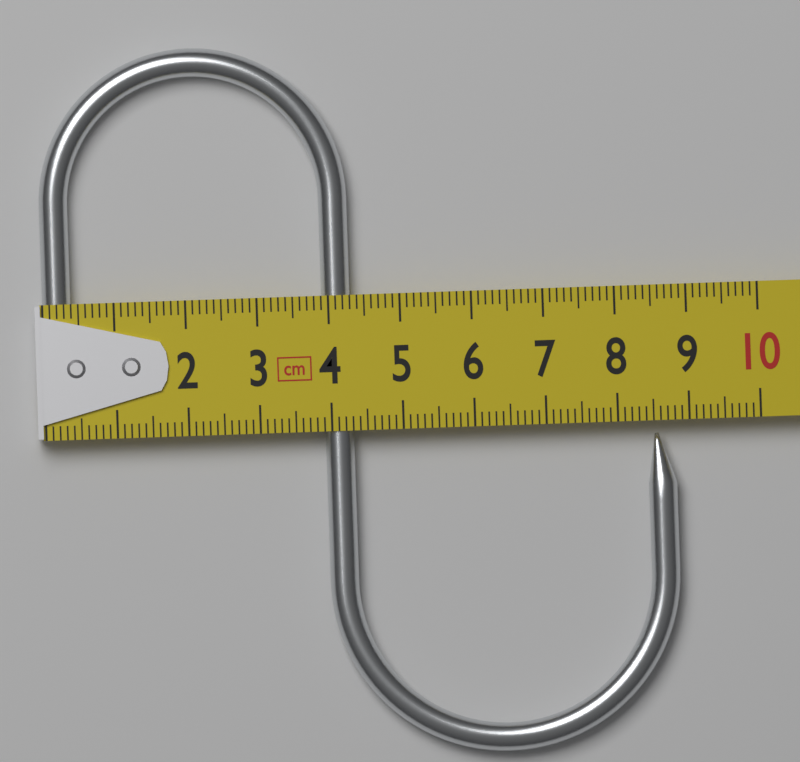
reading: 8.8 cm
